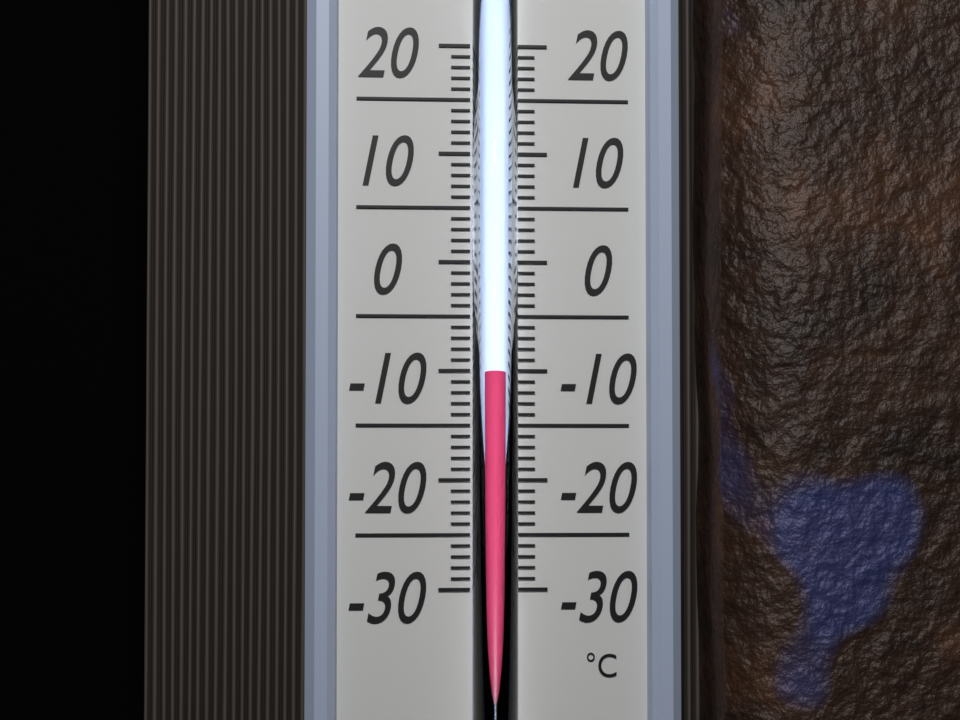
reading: -10 °C
